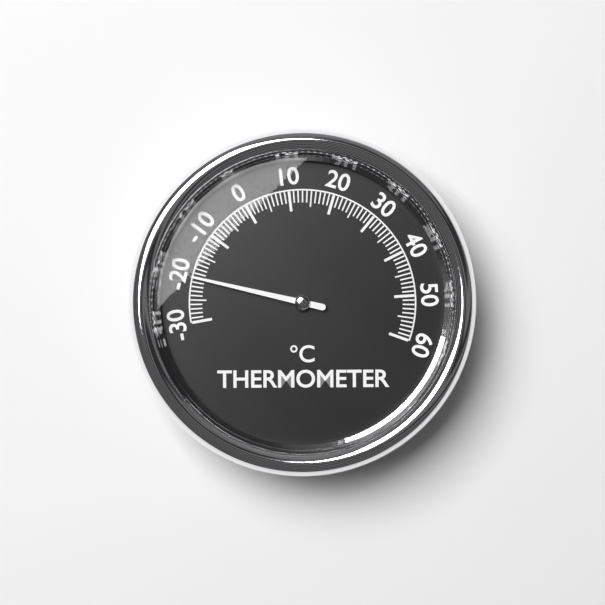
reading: -20 °C
